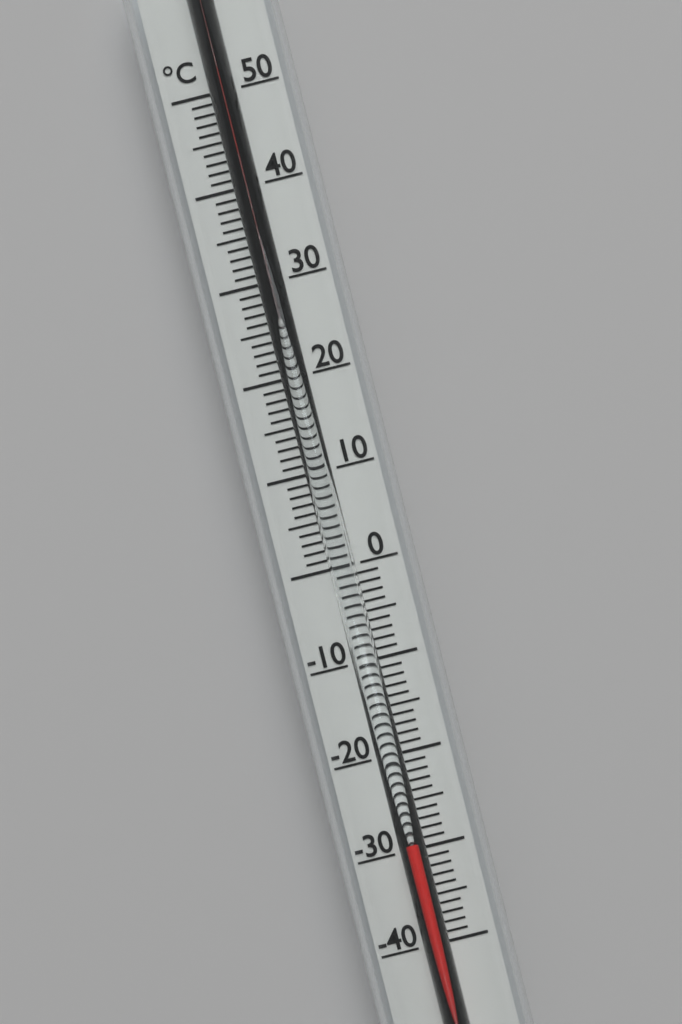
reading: -29 °C
